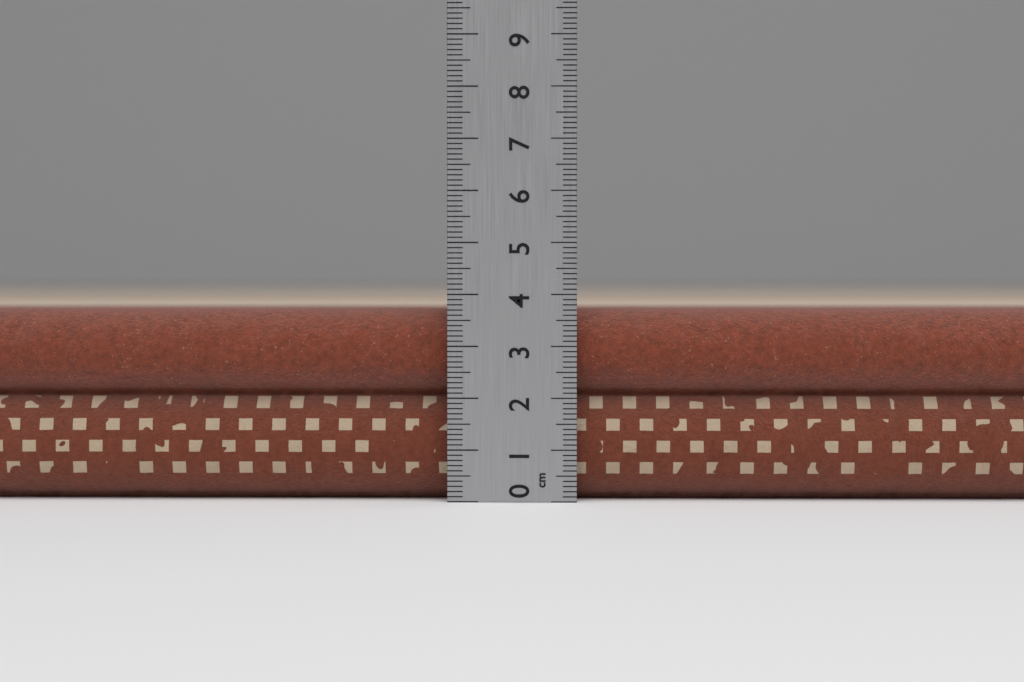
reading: 3.7 cm
